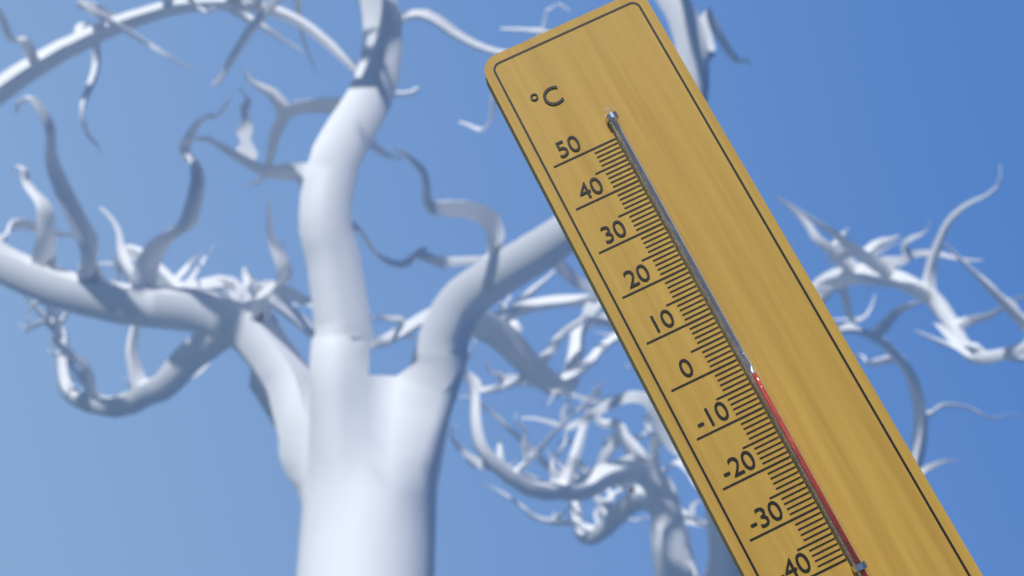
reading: -4 °C
